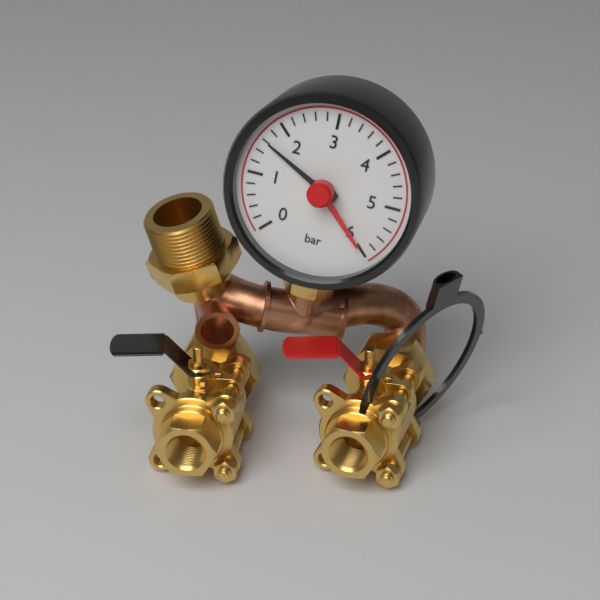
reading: 1.6 bar
